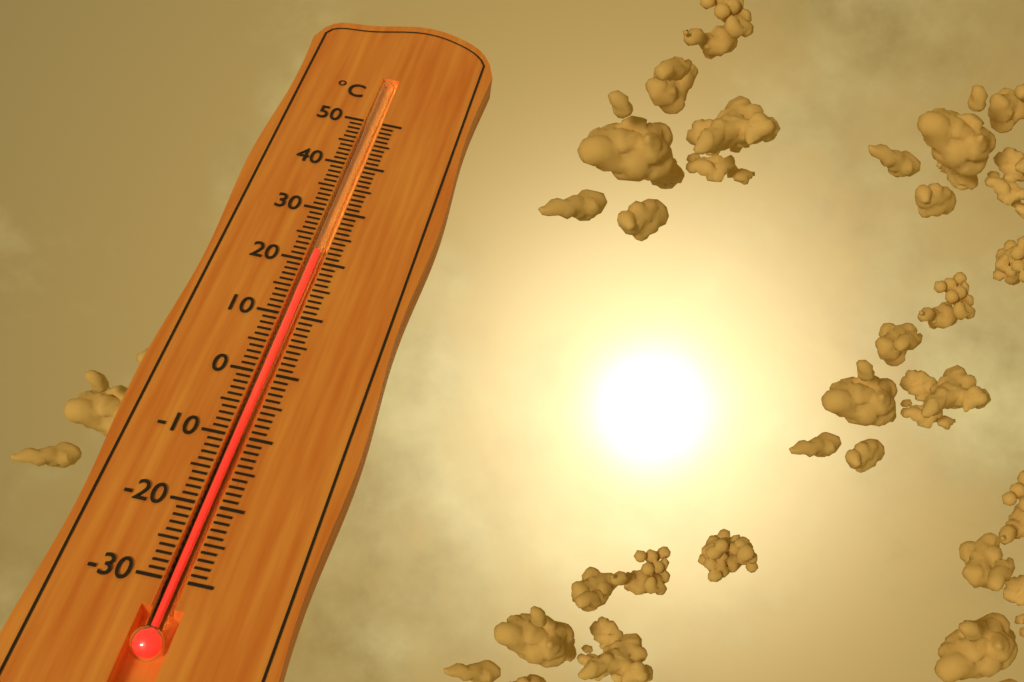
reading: 22 °C
